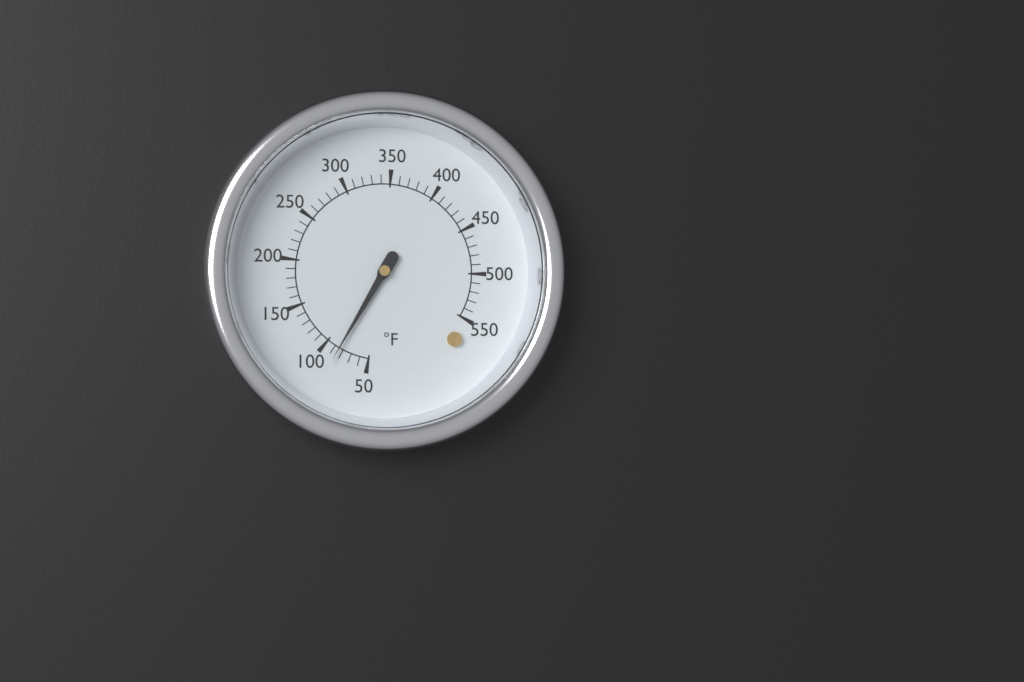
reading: 85 °F
